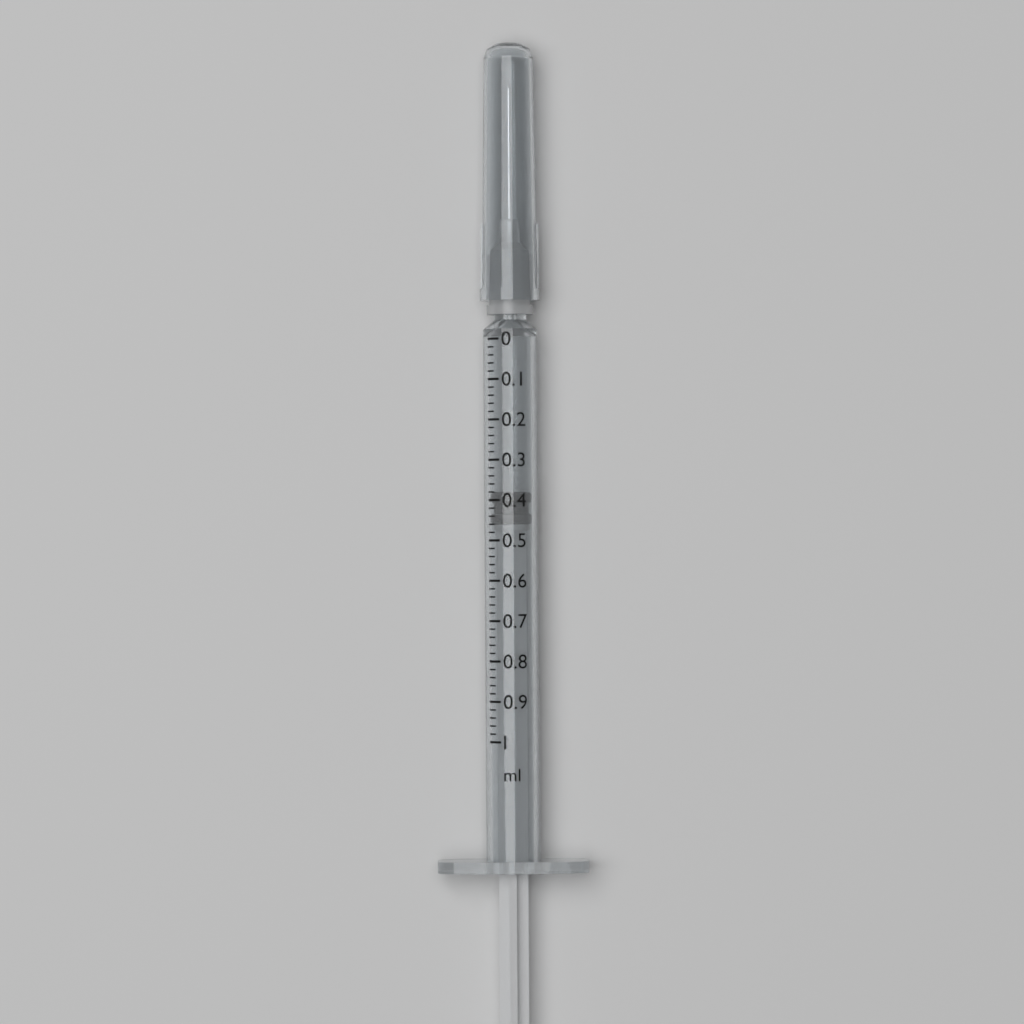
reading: 0.38 ml
